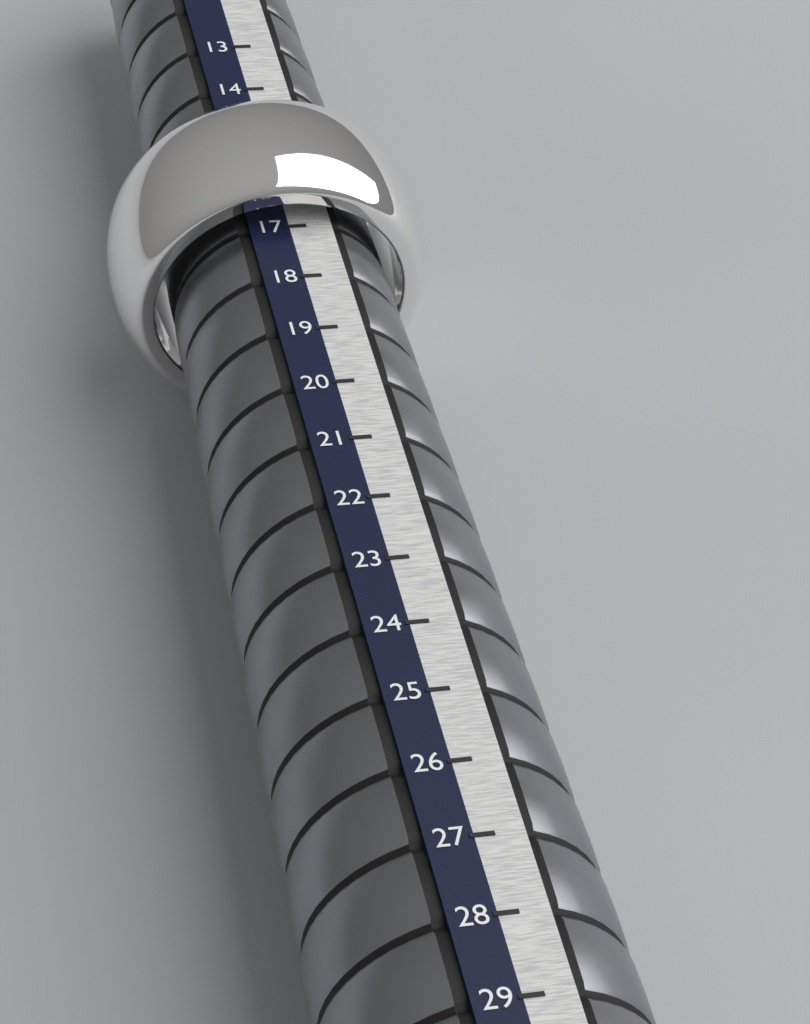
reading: 17 (no unit)
